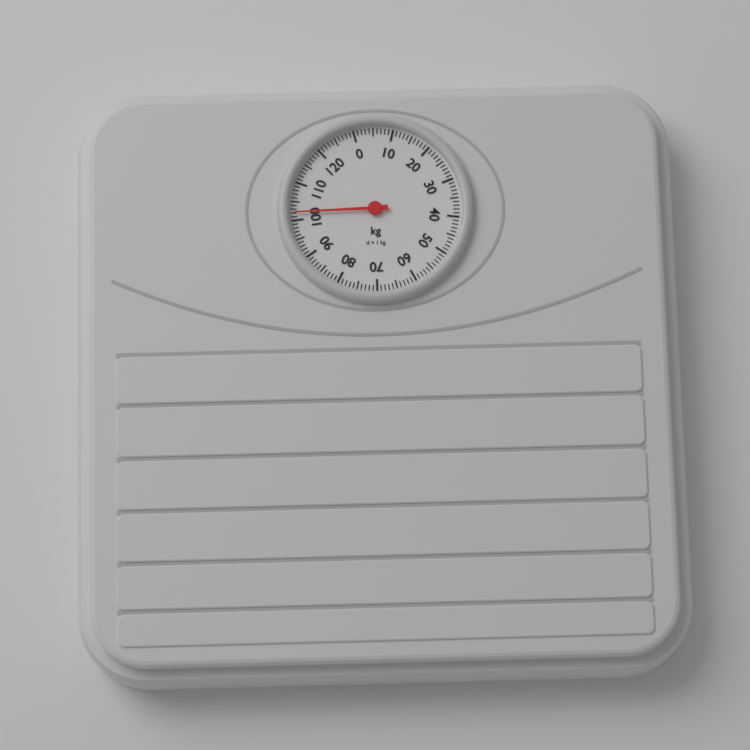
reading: 102 kg
